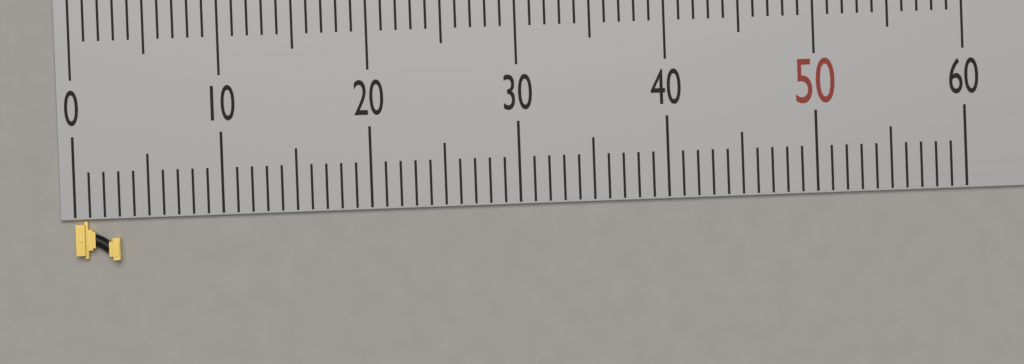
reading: 3 (no unit)
